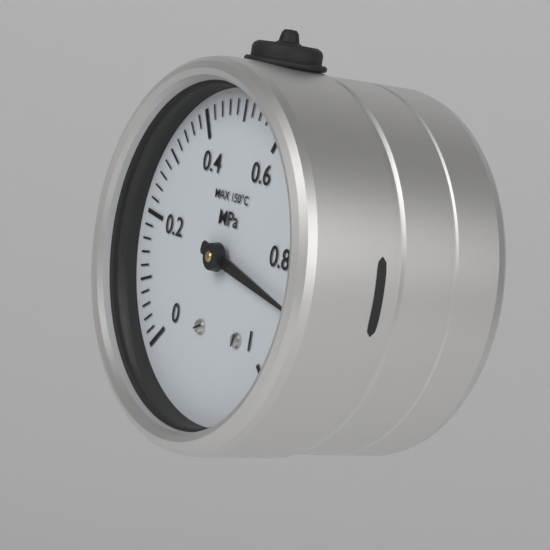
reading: 0.88 MPa
